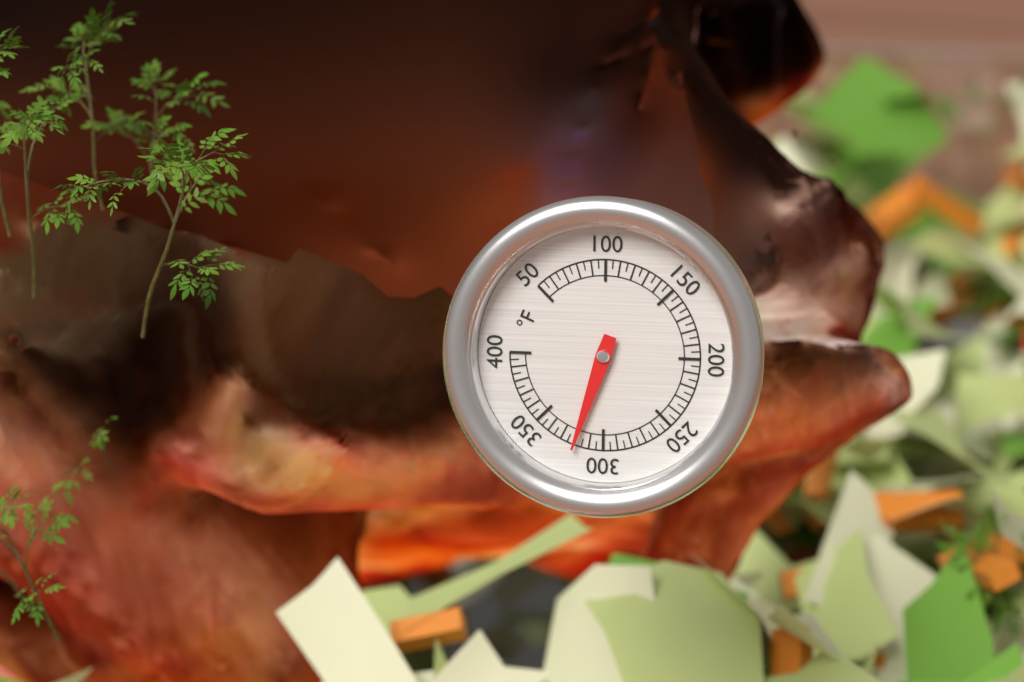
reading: 320 °F
